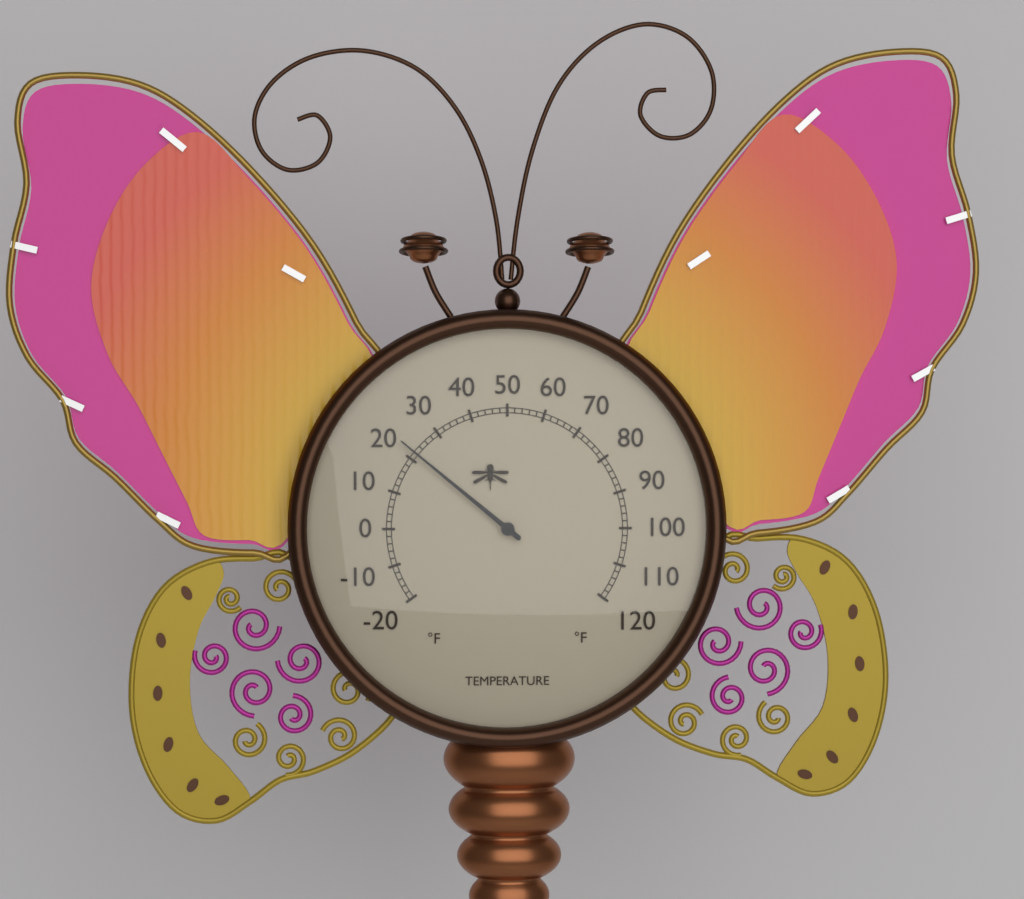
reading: 22 °F
